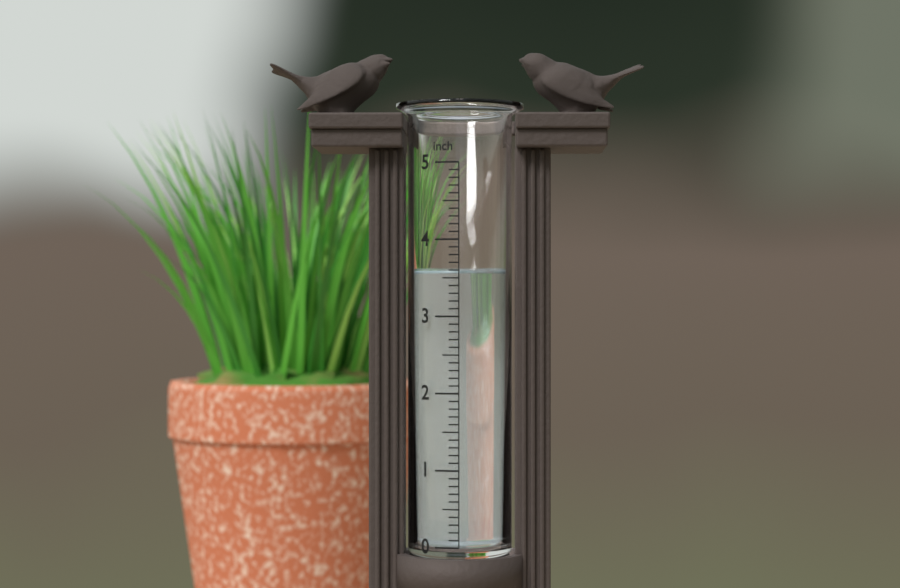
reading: 3.6 inch
